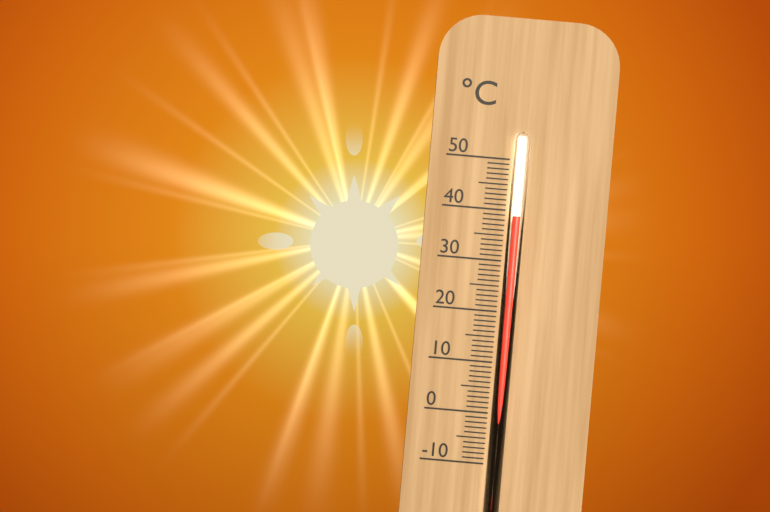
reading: 39 °C
